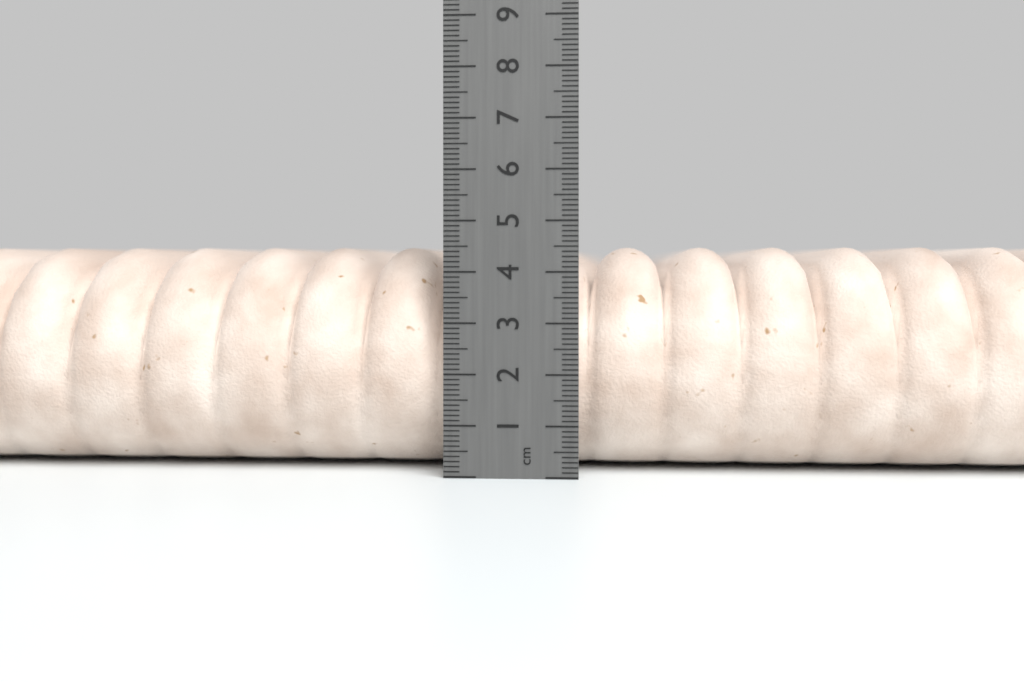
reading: 4.5 cm
